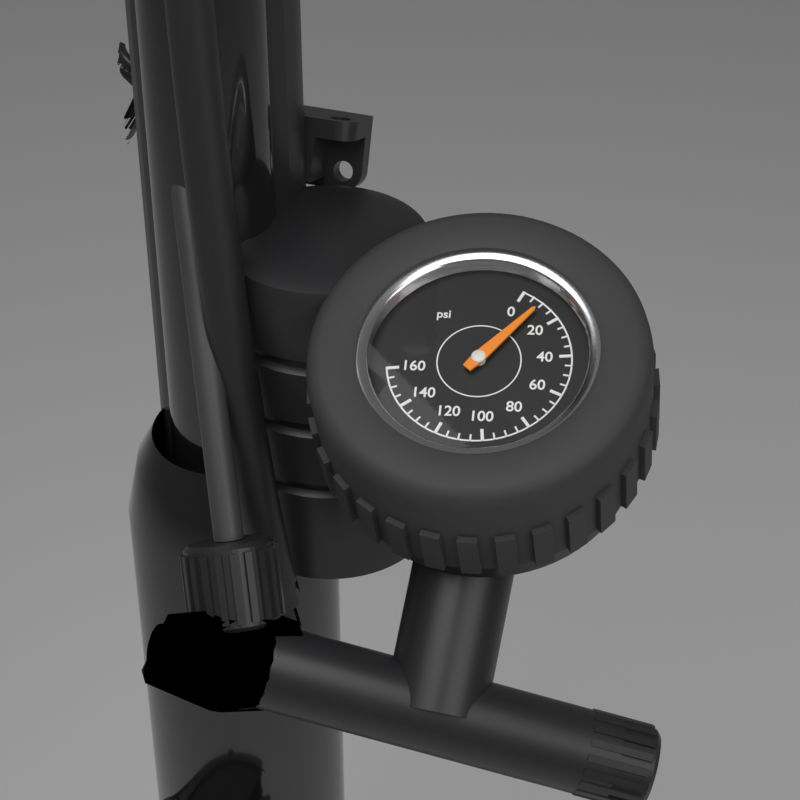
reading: 10 psi
